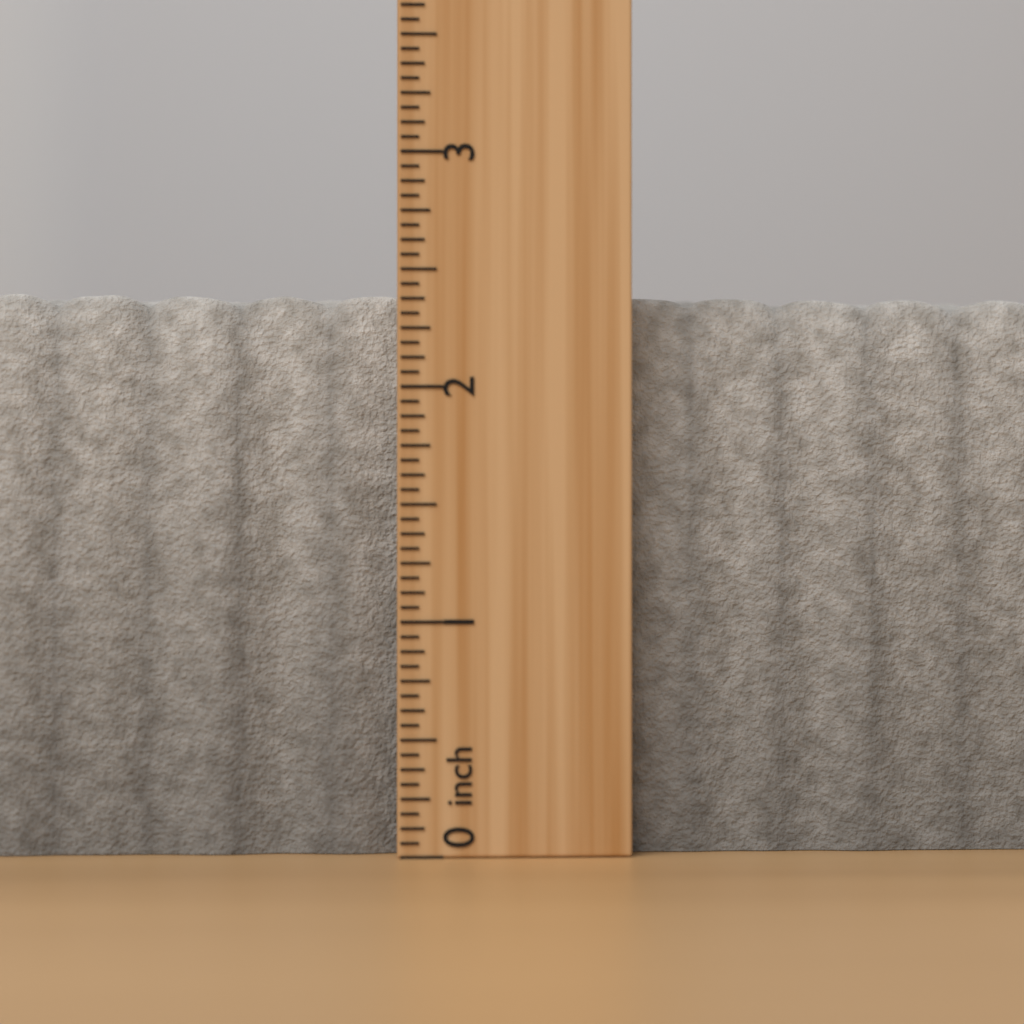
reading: 2.4375 inch
